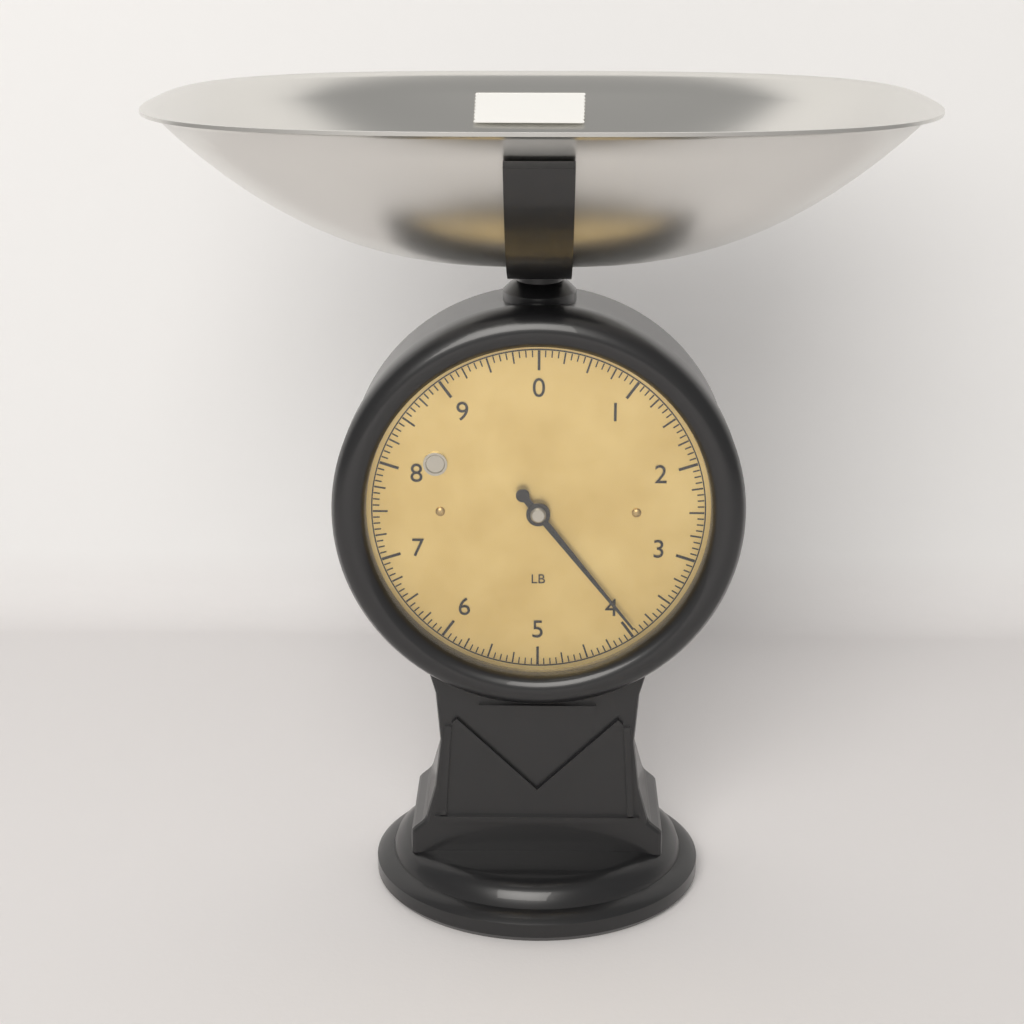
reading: 3.9375 lb
